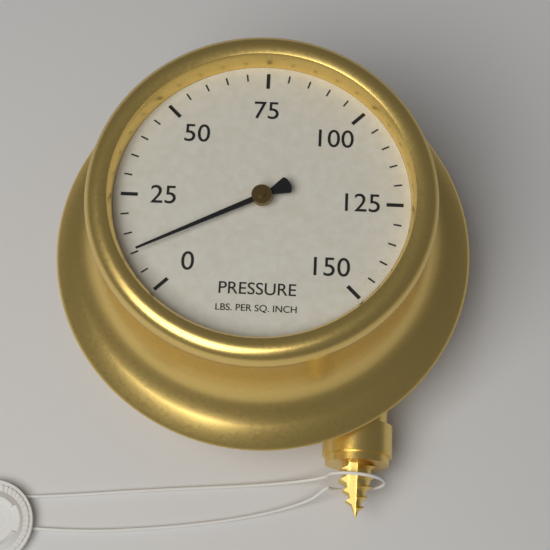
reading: 10 psi
